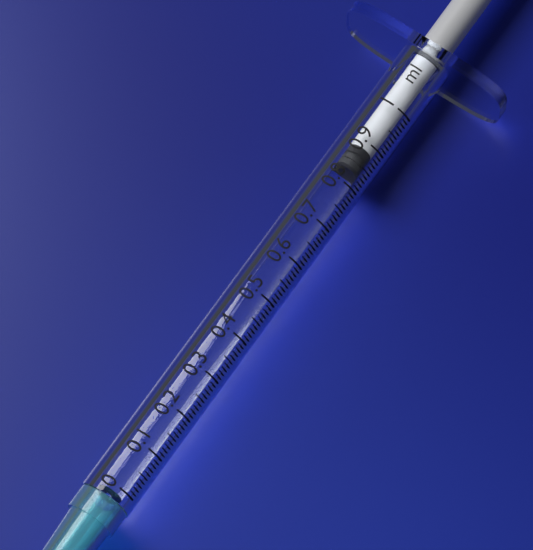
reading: 0.84 ml
